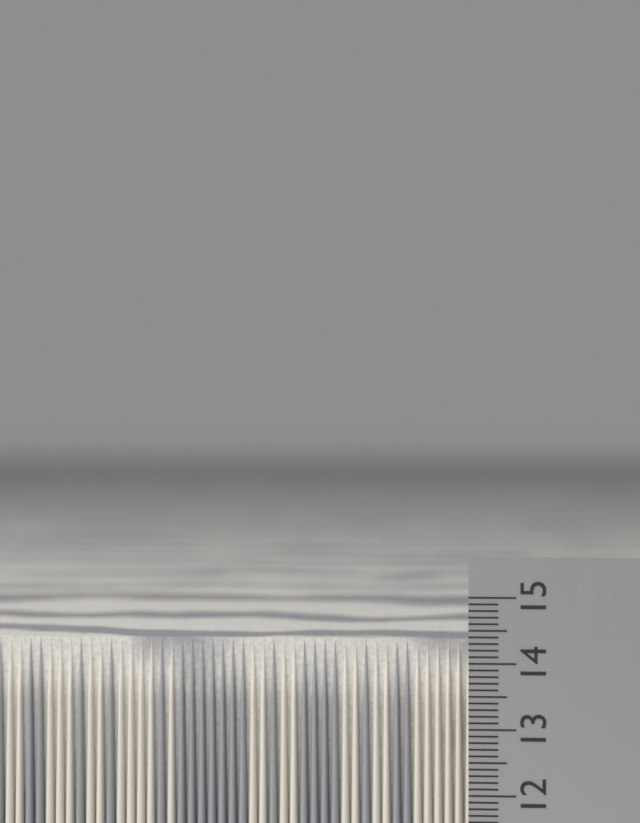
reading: 14.3 cm
